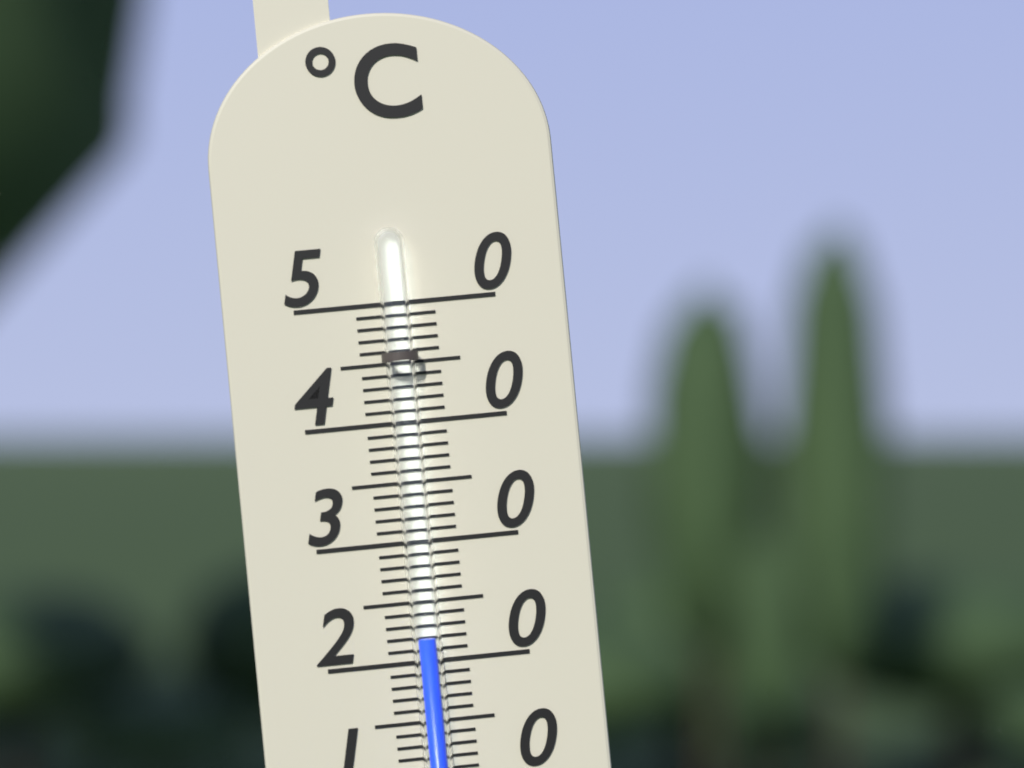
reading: 22 °C
